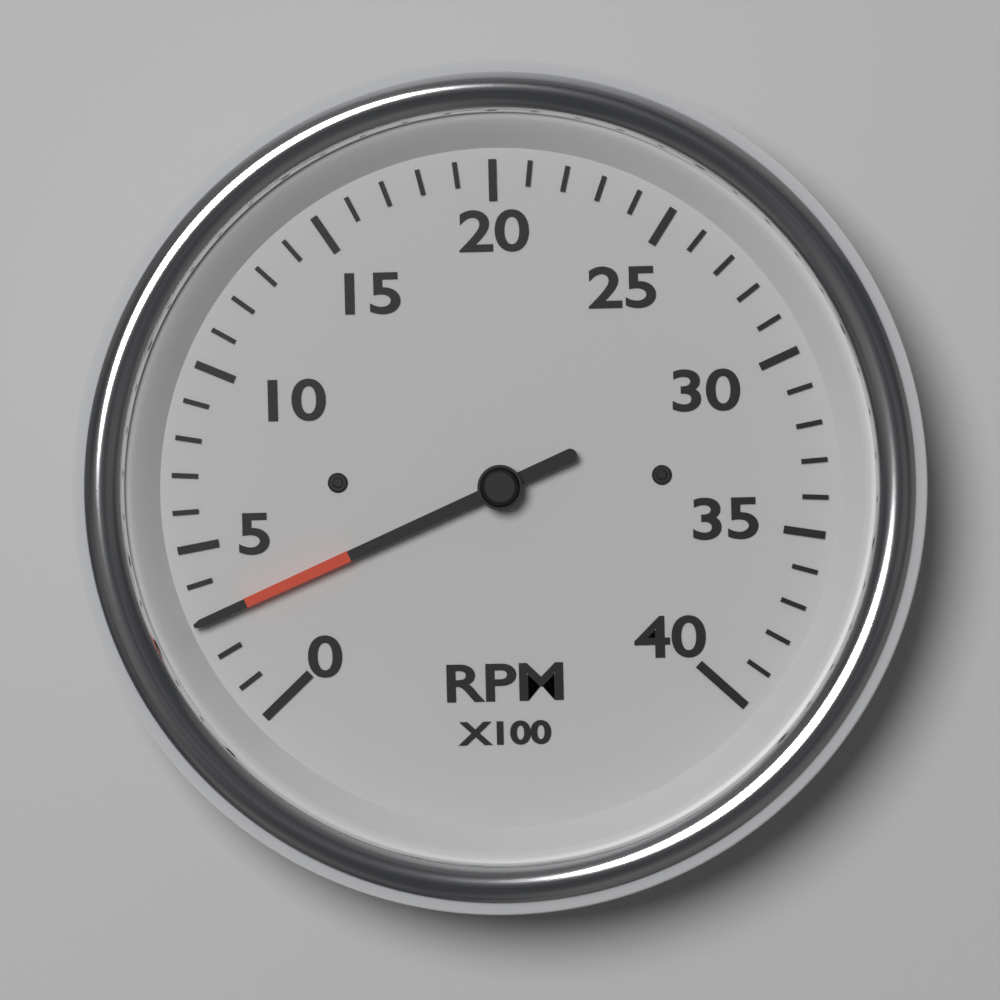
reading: 300 RPM
